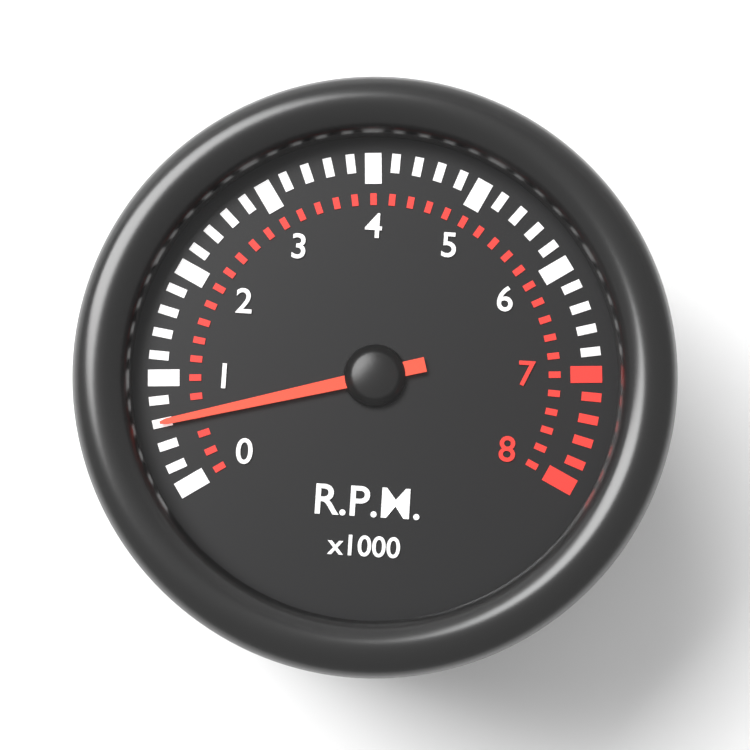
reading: 0.6 x1000 RPM
